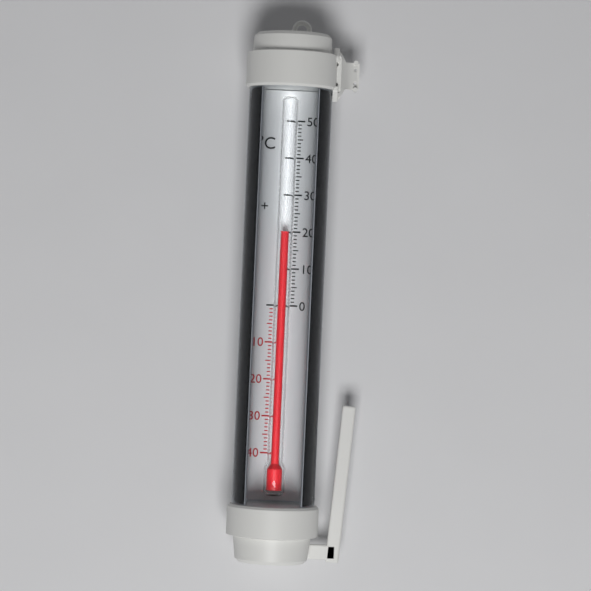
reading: 20 °C
